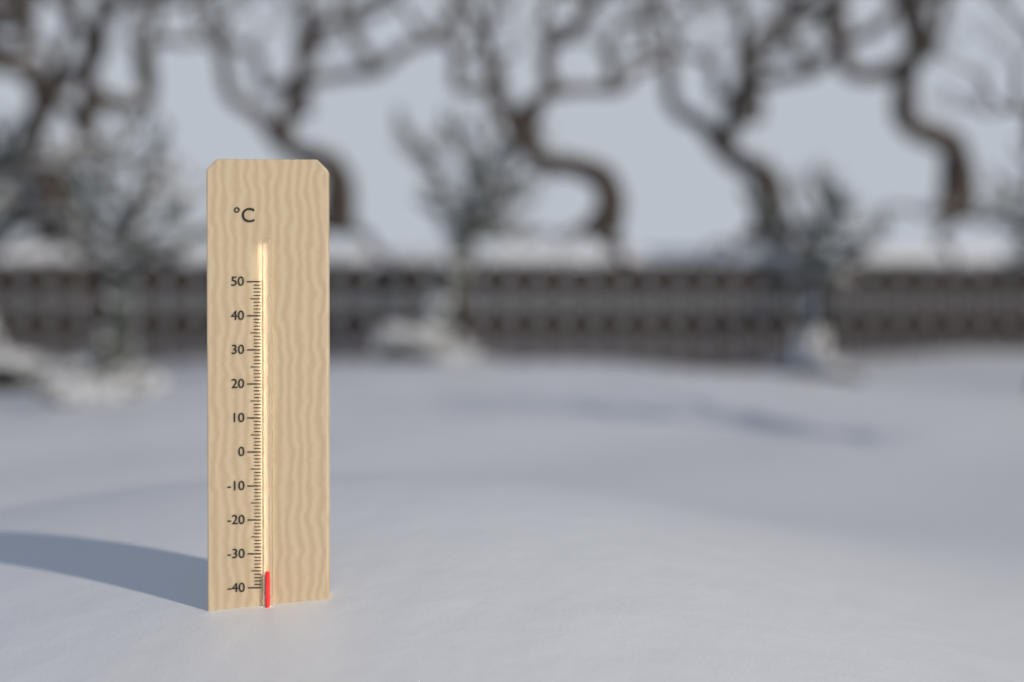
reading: -35 °C
